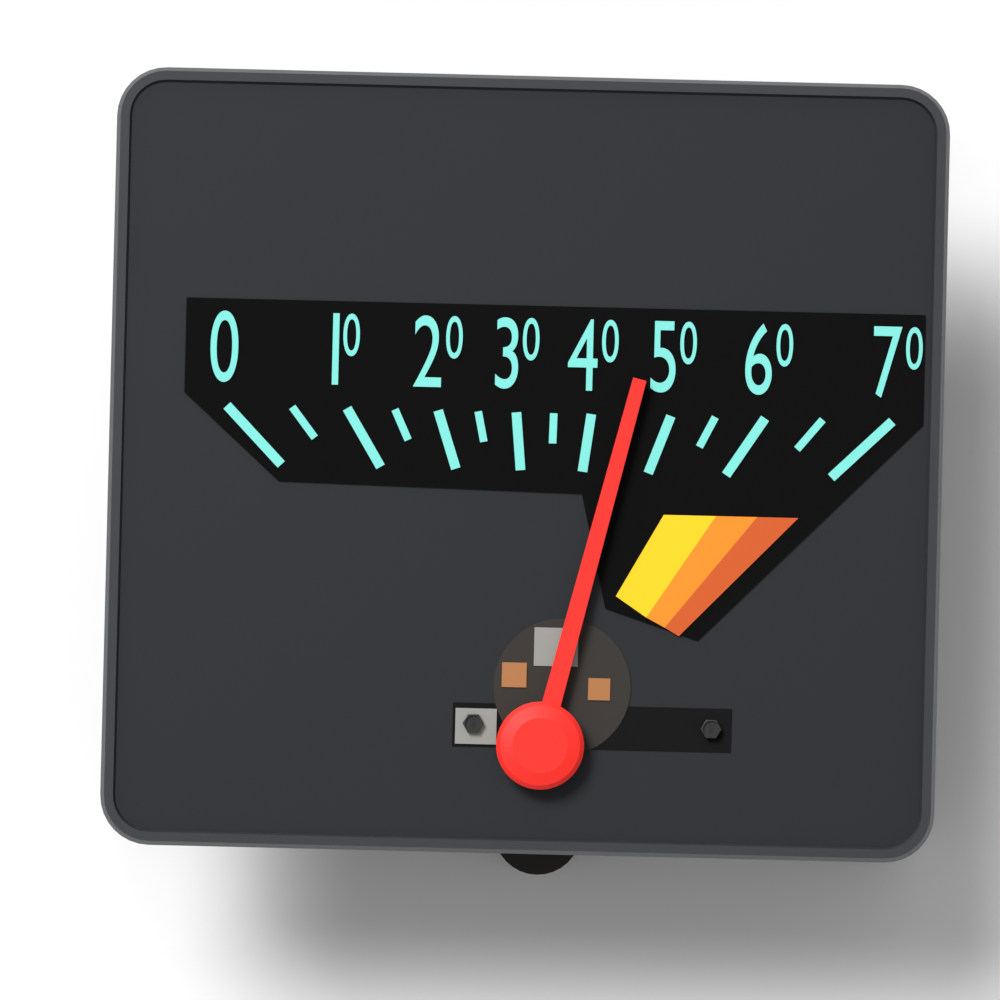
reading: 45 (no unit)
